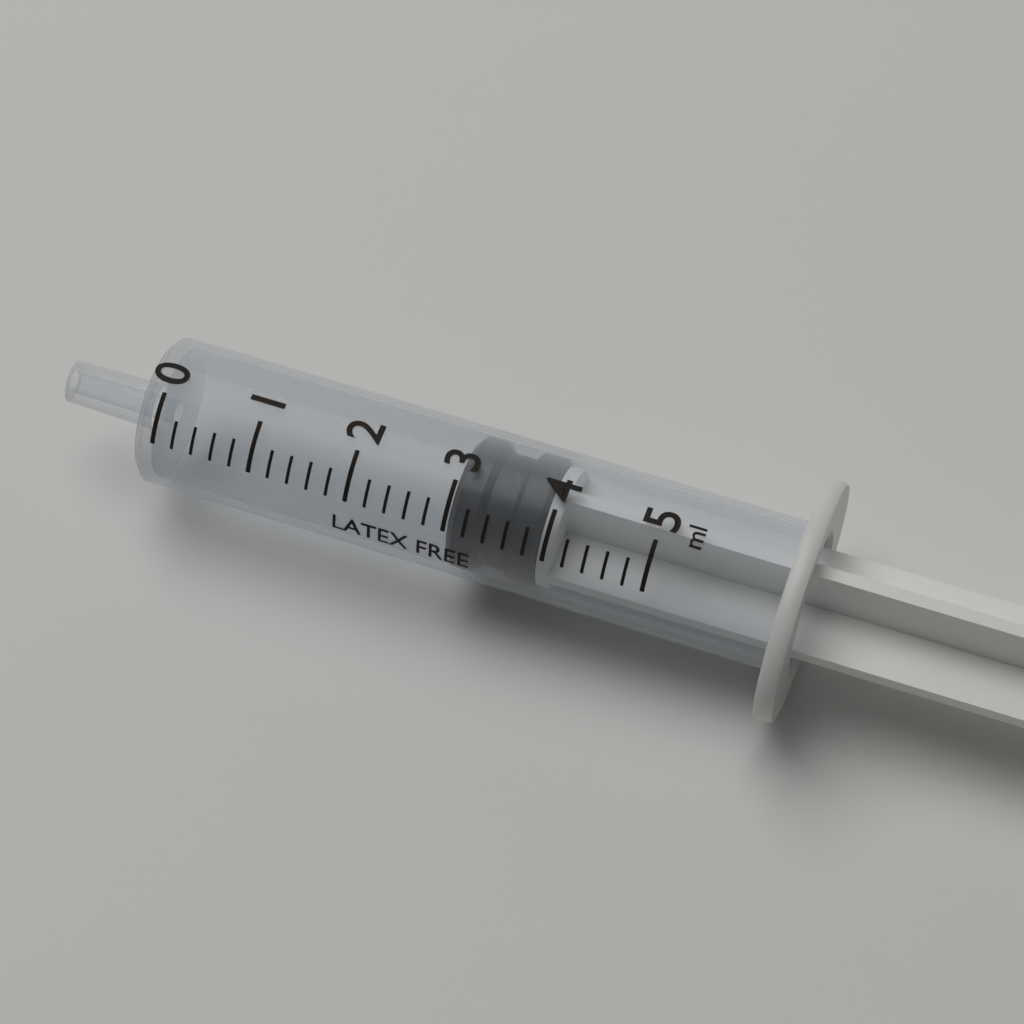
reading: 3.0 ml
